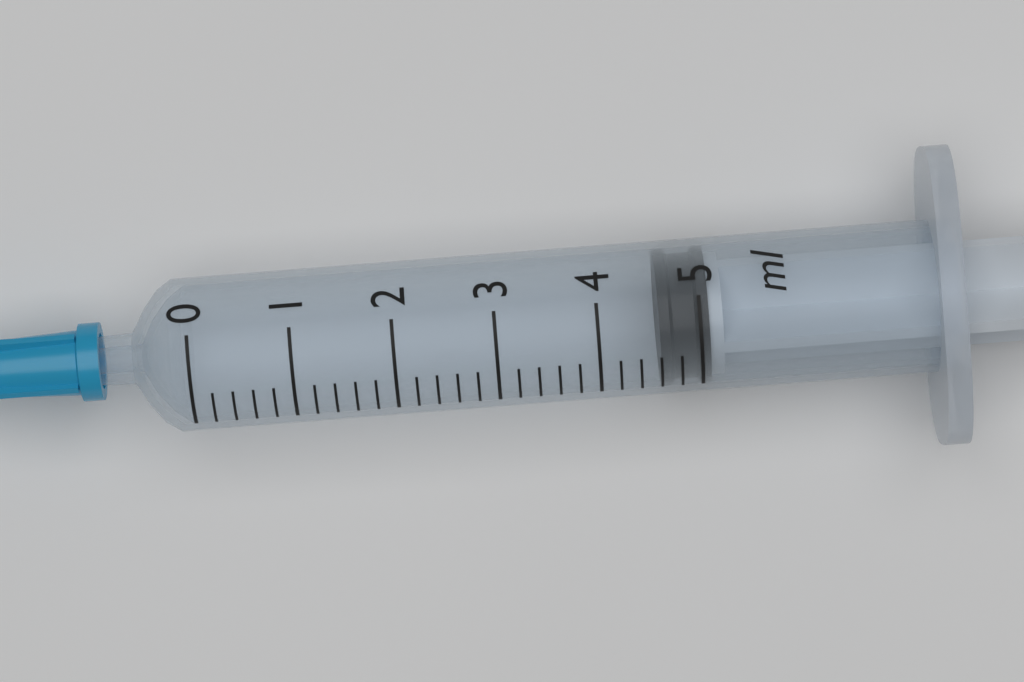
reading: 4.6 ml
